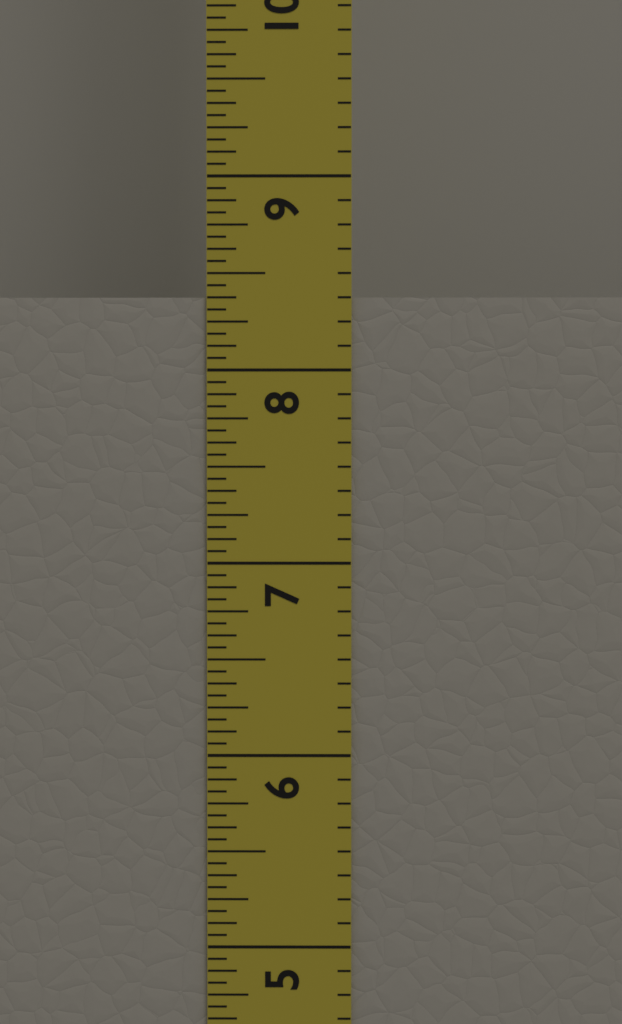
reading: 8.3750 in
